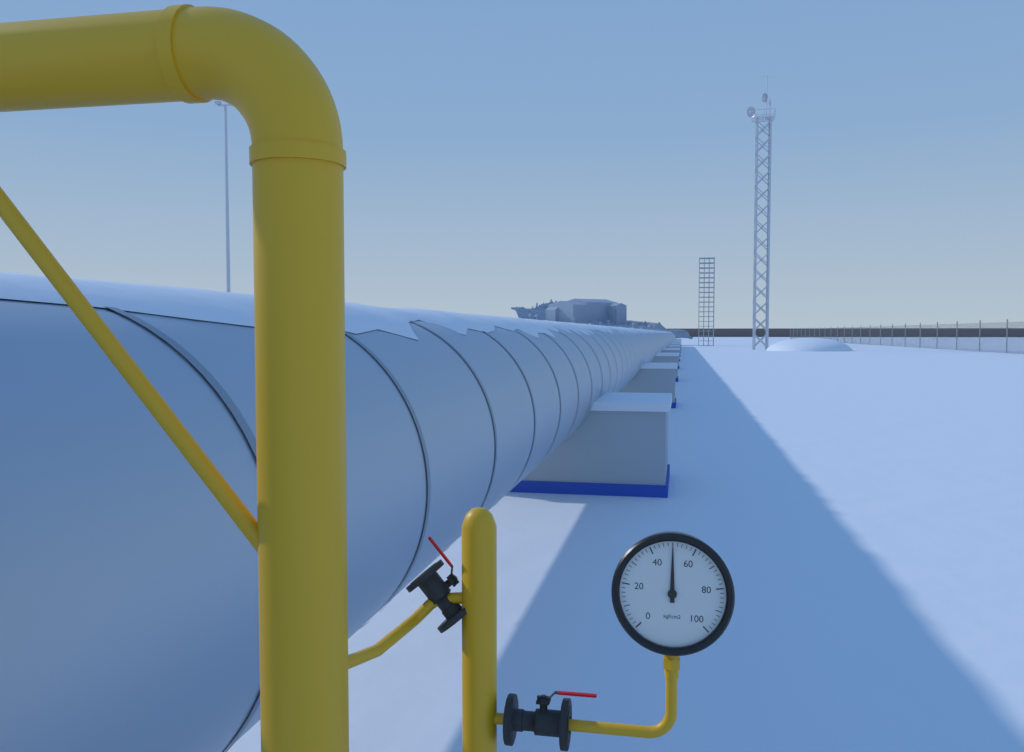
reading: 50 kgf/cm2
